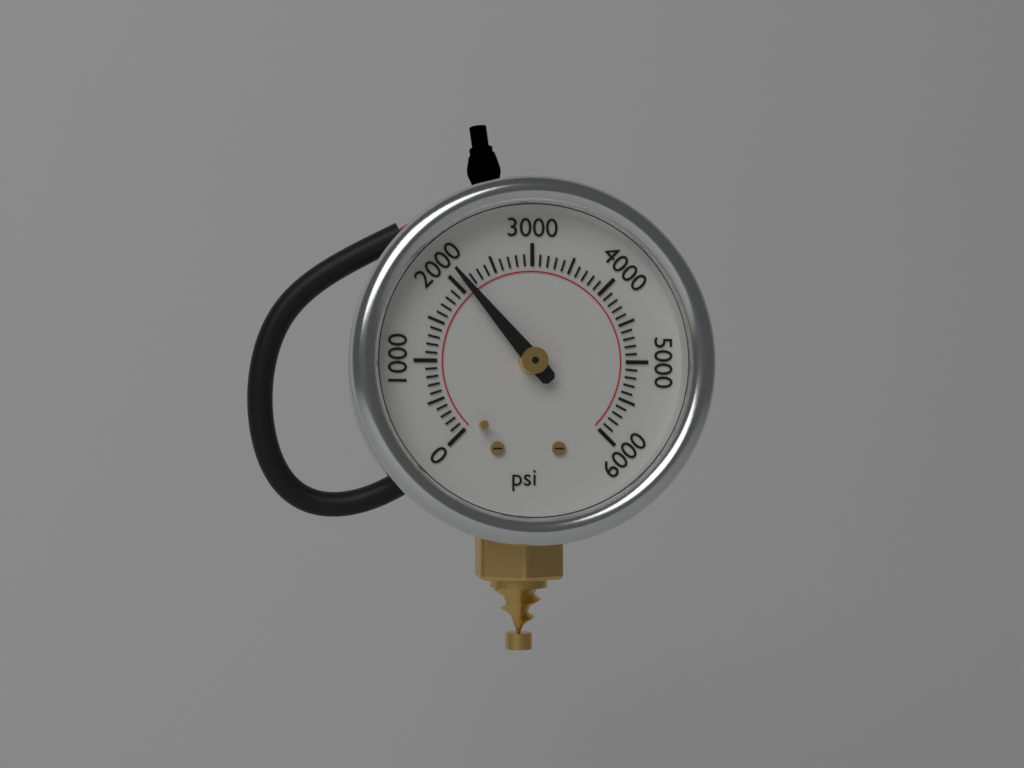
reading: 2100 psi
